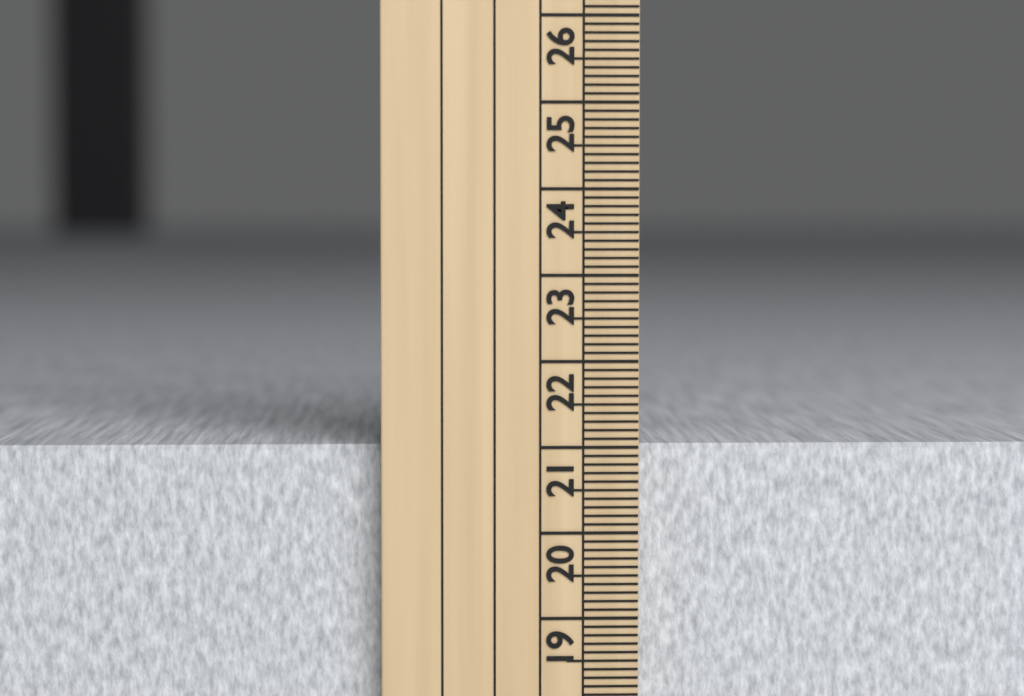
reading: 21.0 cm
